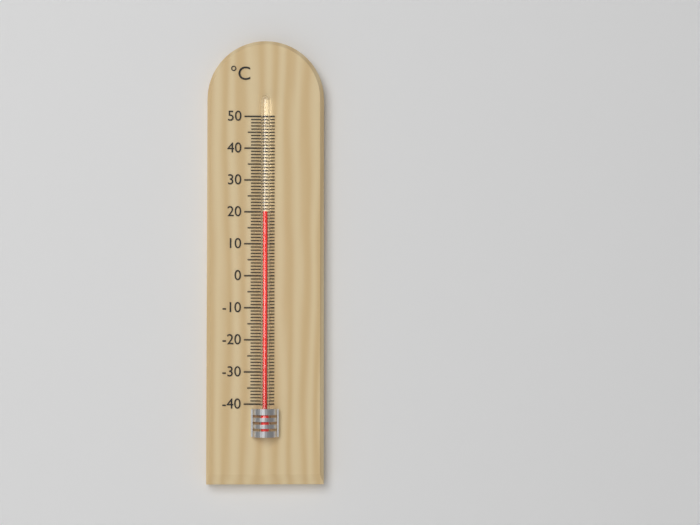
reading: 20 °C
